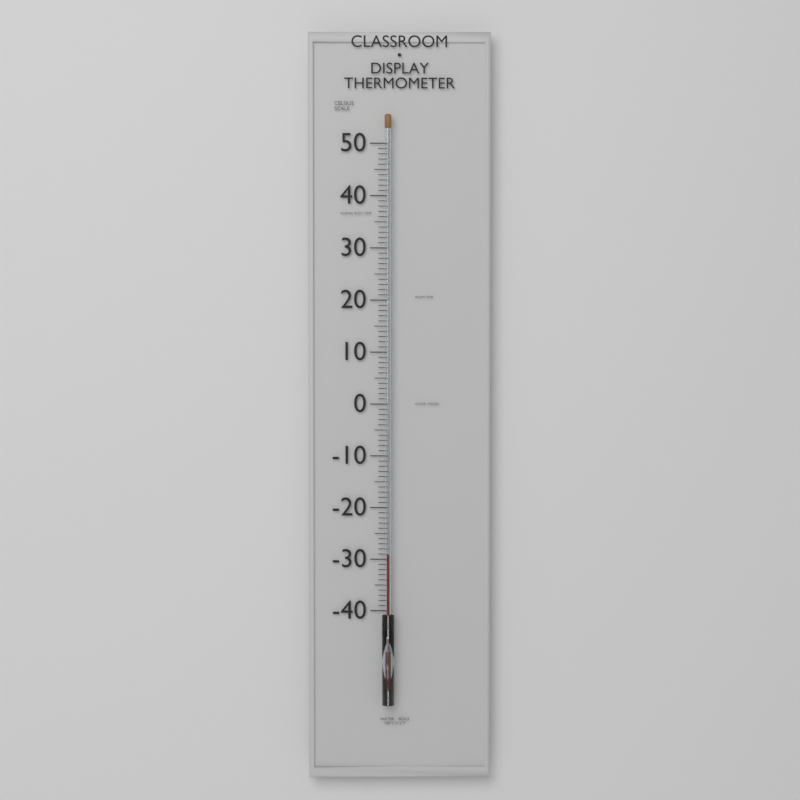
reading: -29 °C
